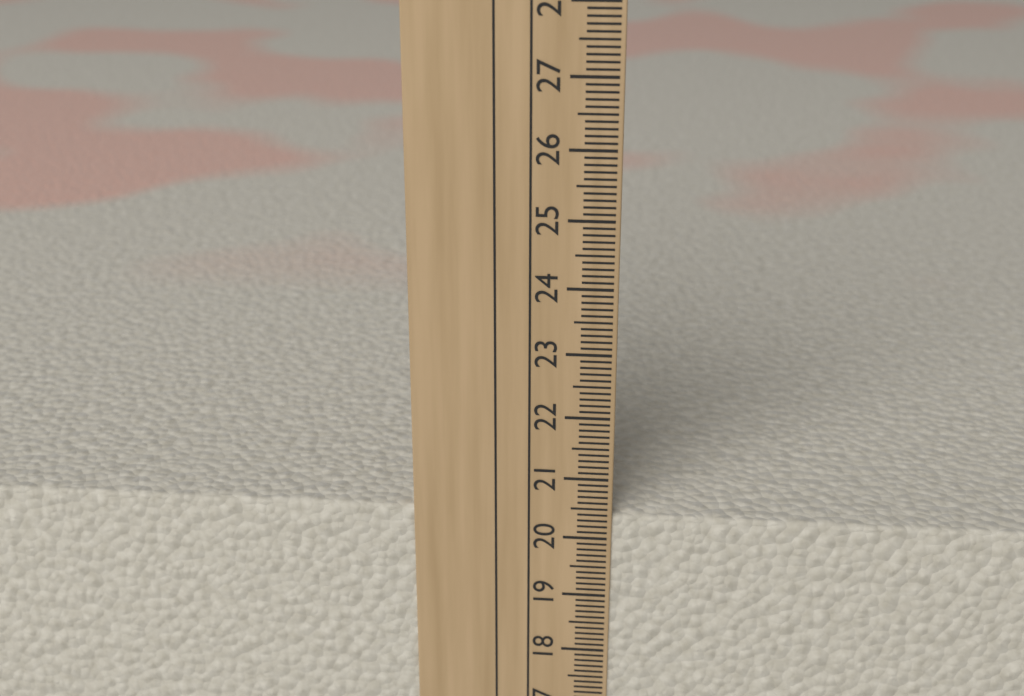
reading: 20.4 cm
